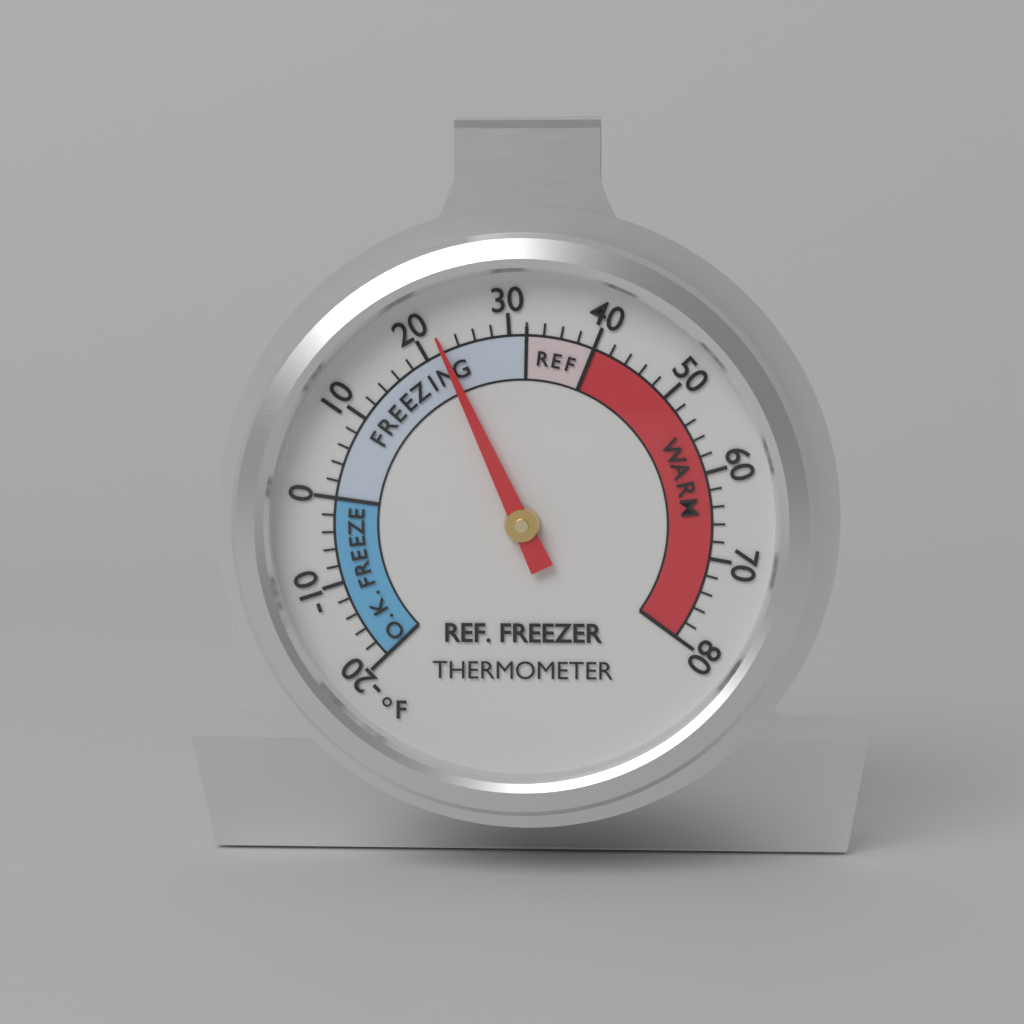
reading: 22 °F
